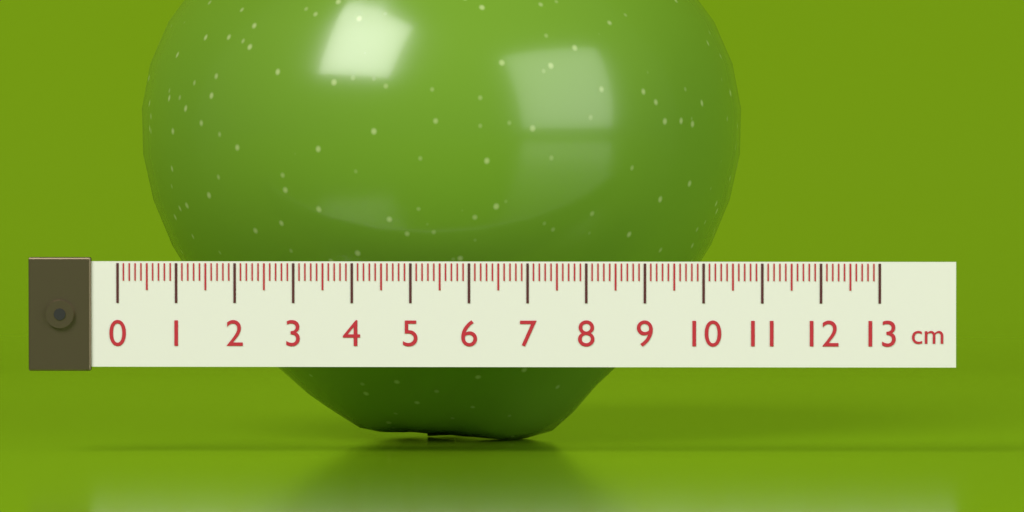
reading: 10.6 cm
